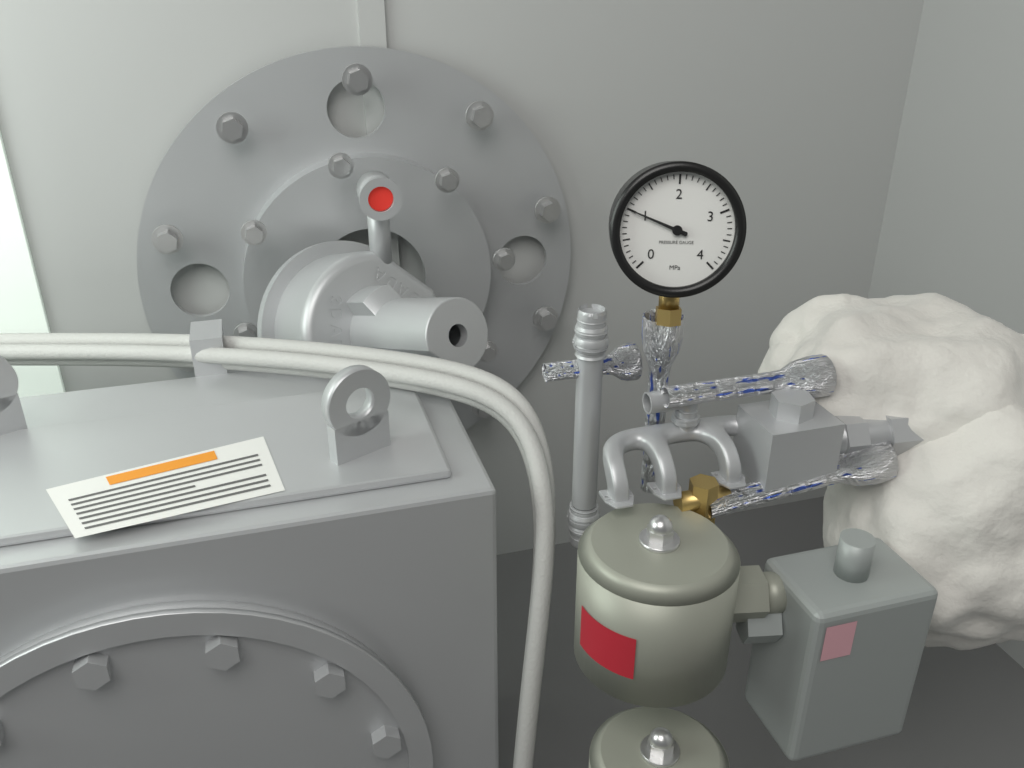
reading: 1.0 MPa
